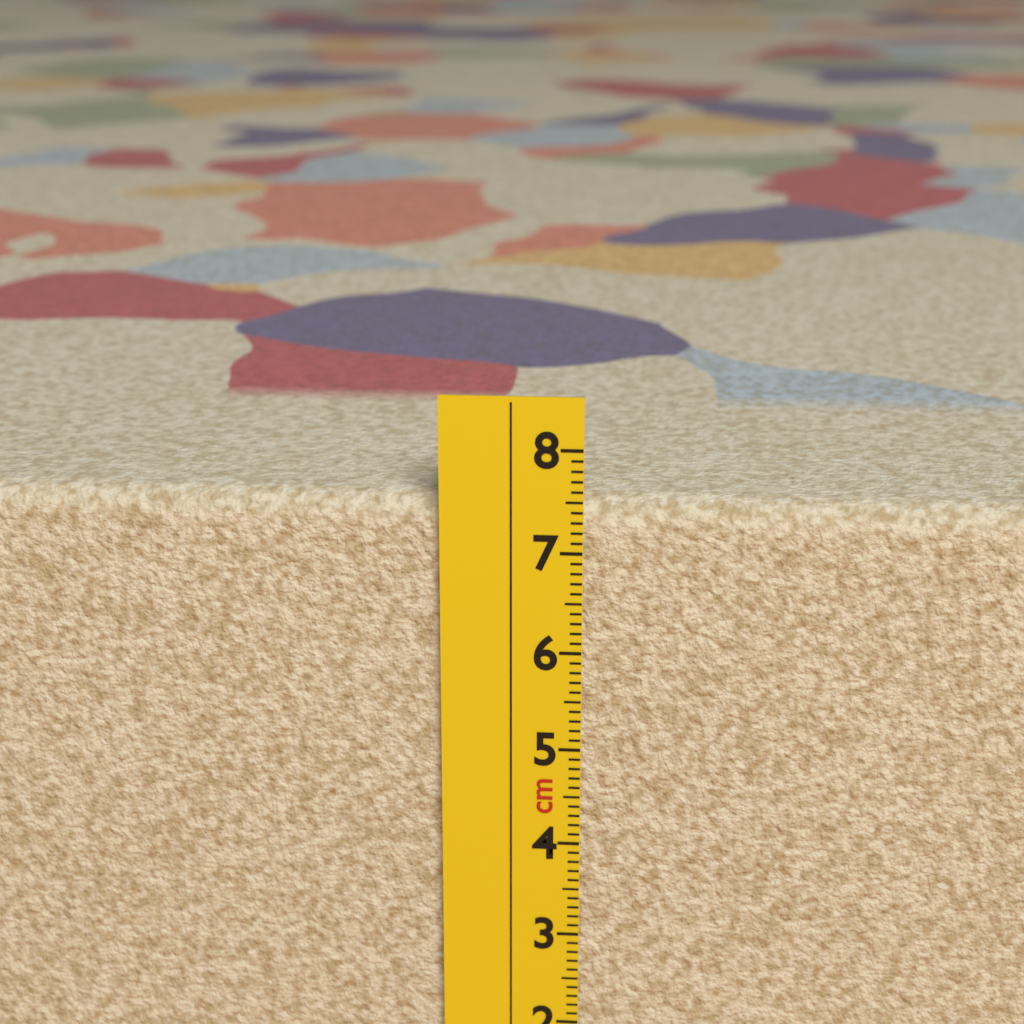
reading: 7.5 cm
